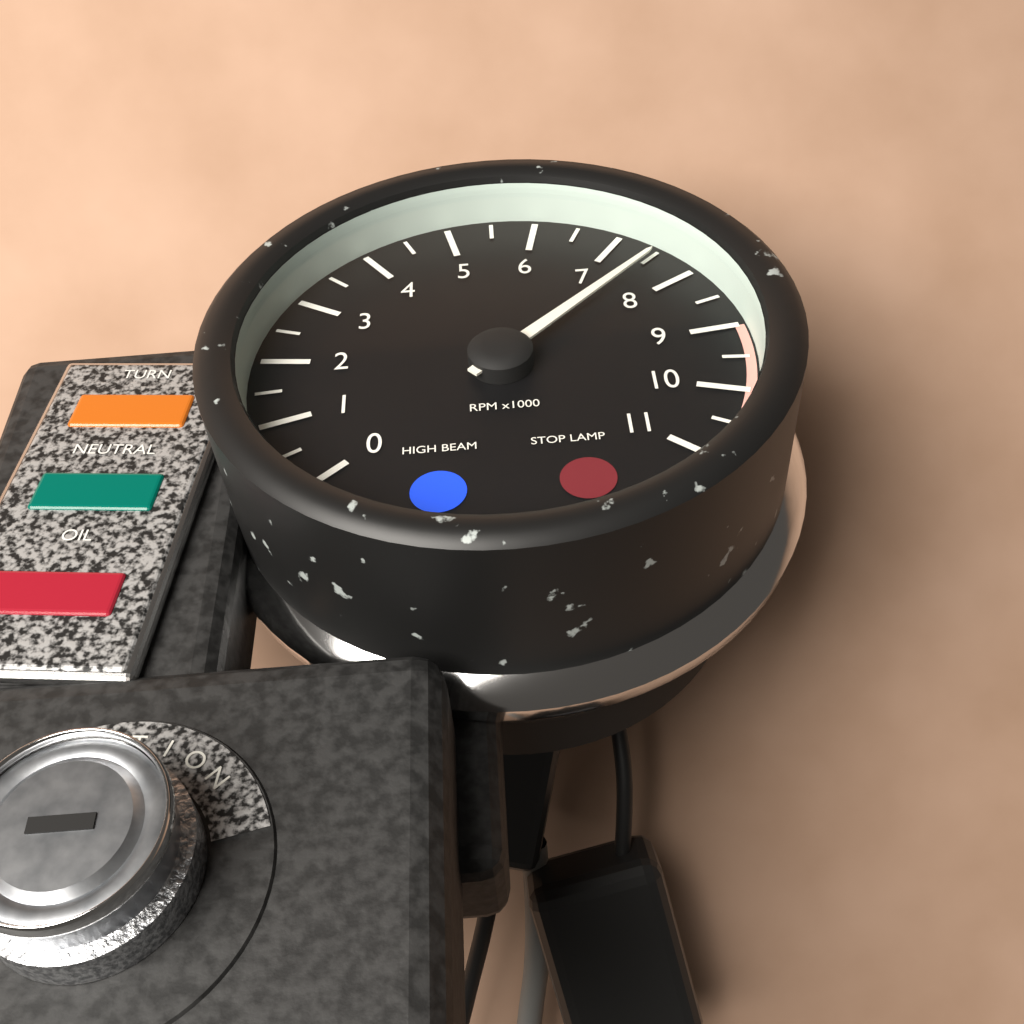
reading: 7500 RPM
